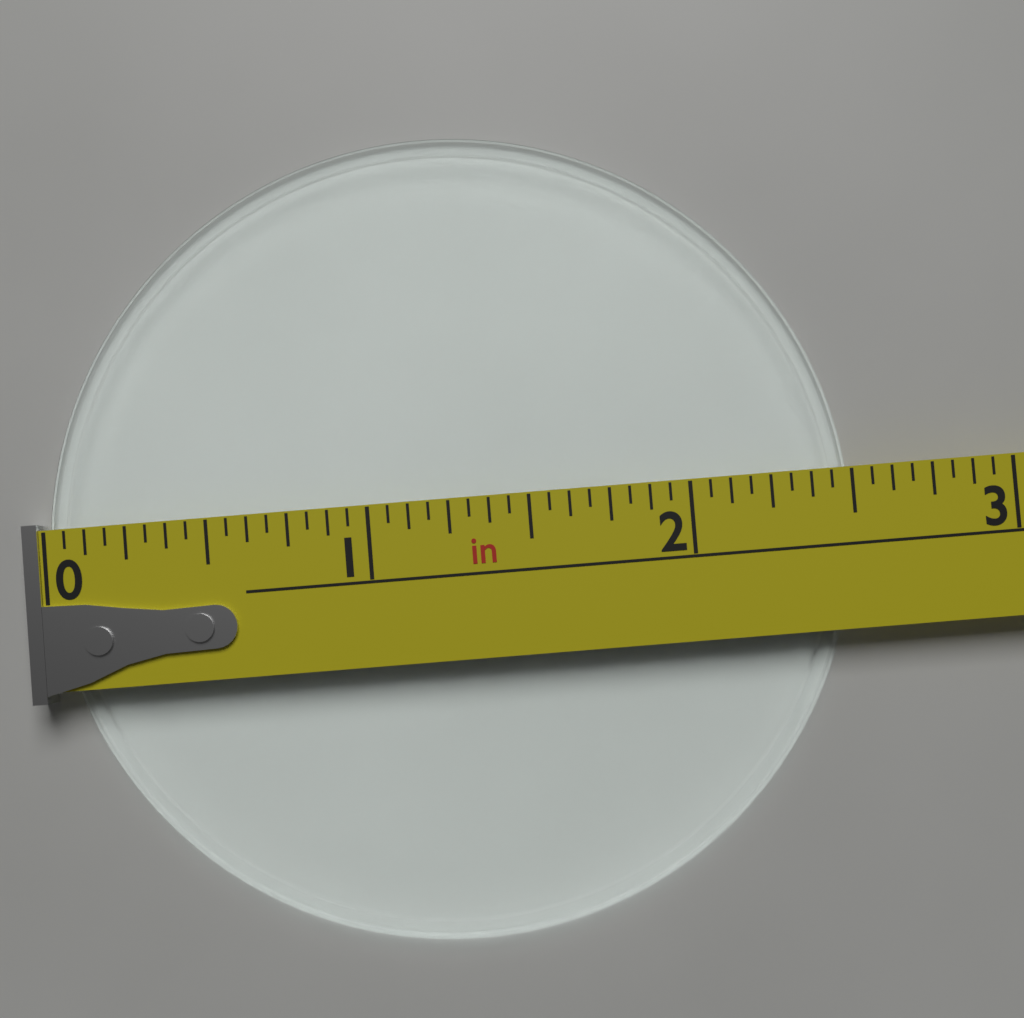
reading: 2.5000 in
